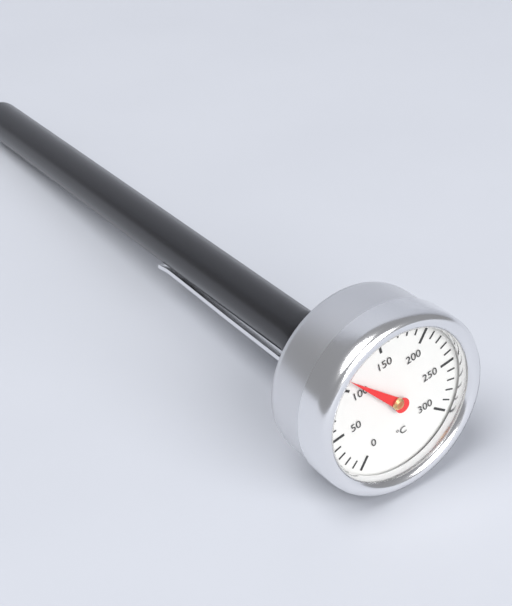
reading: 110 °C
